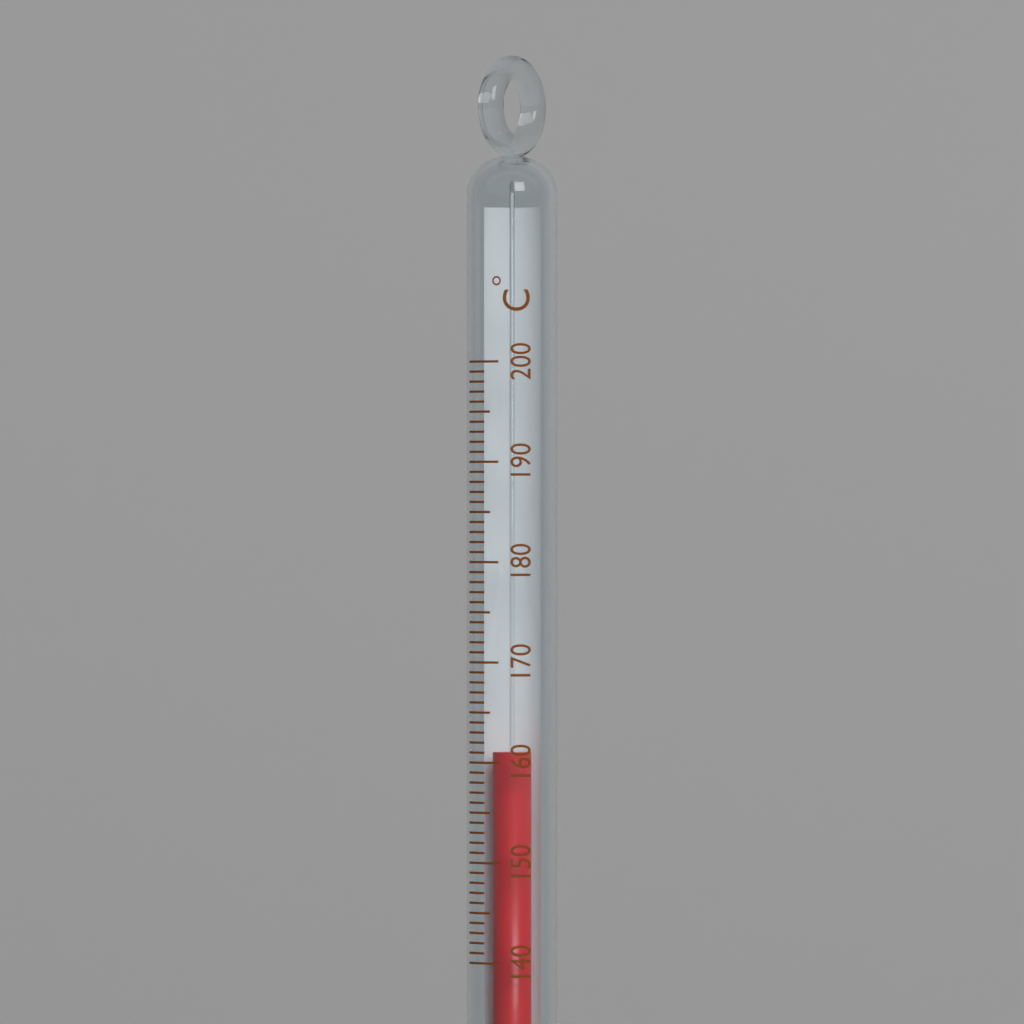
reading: 161 °C
